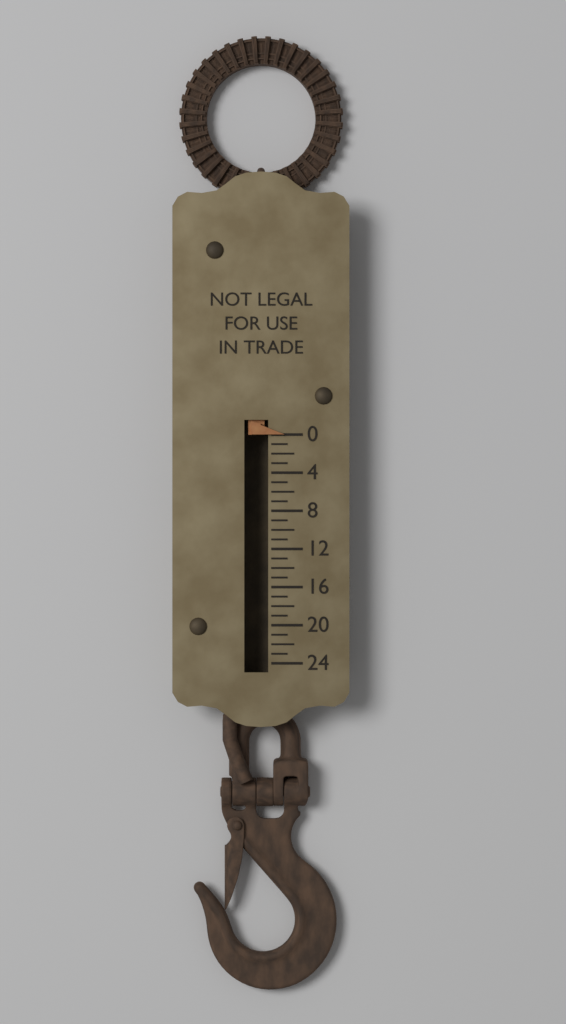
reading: 0 (no unit)
